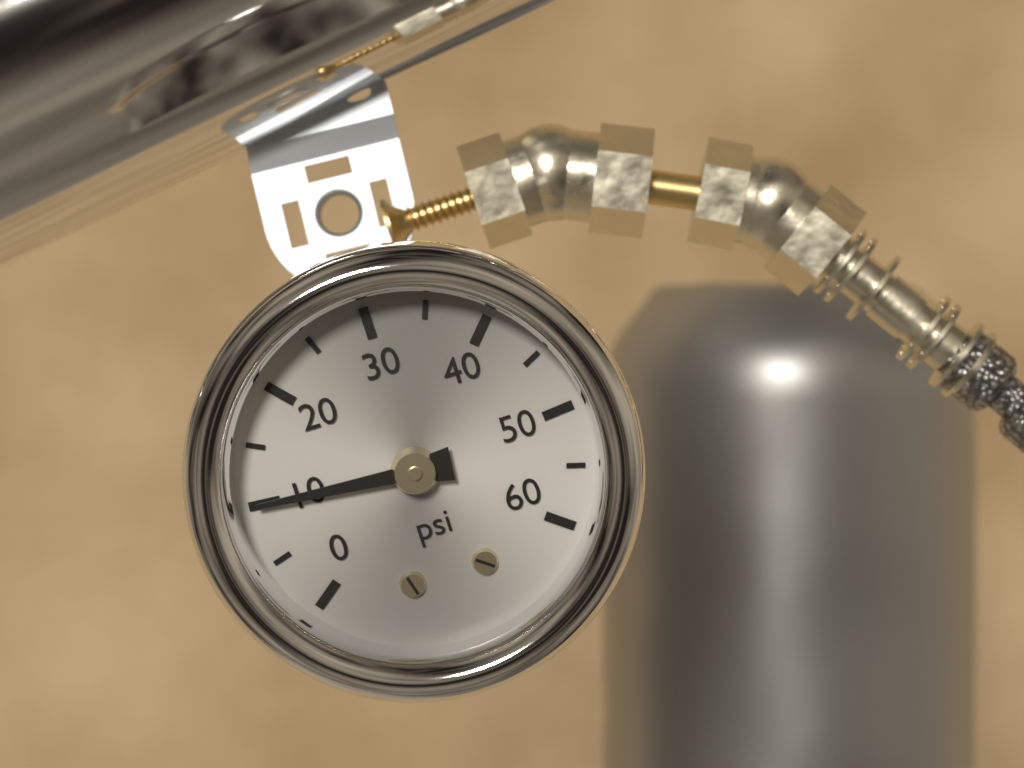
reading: 10 psi
